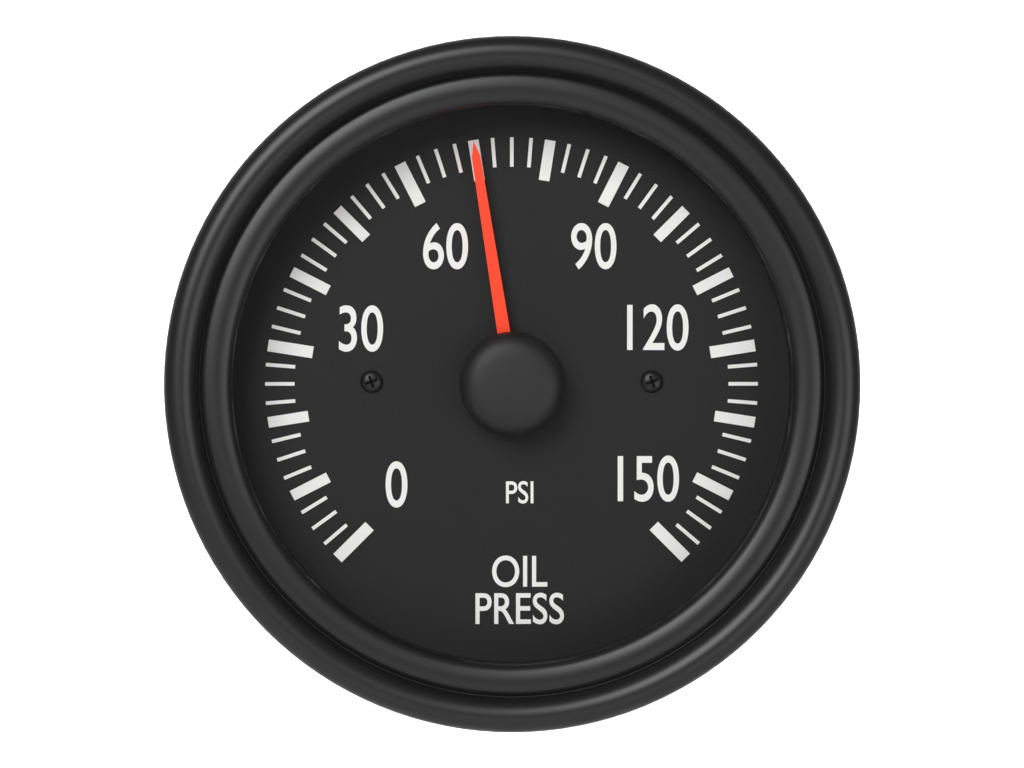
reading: 70.0 psi
